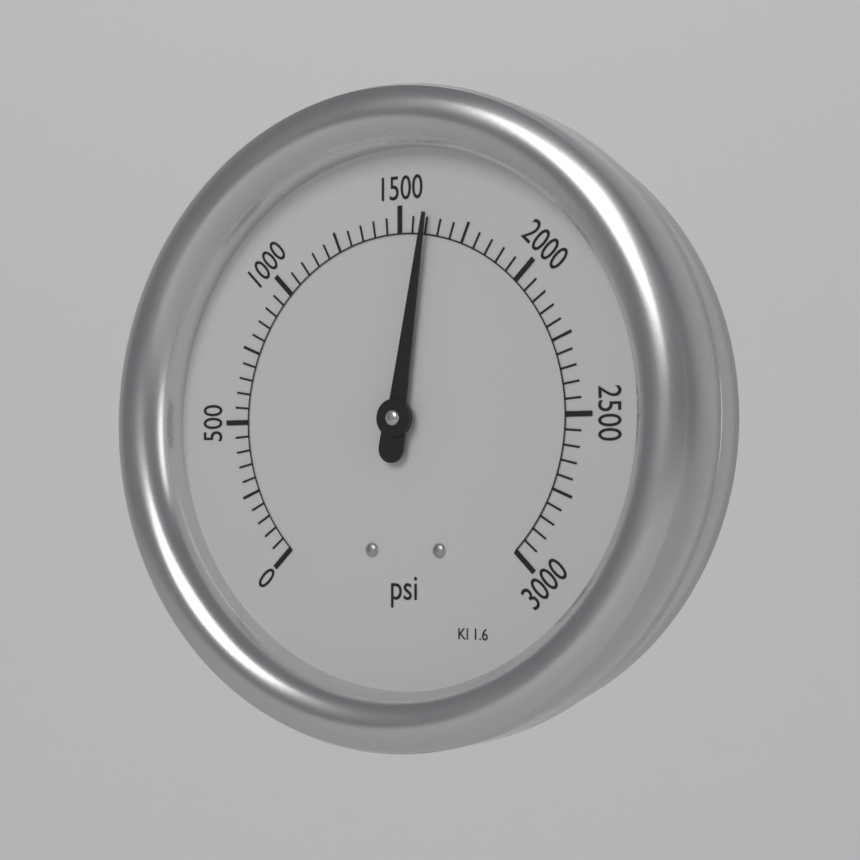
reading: 1600 psi
